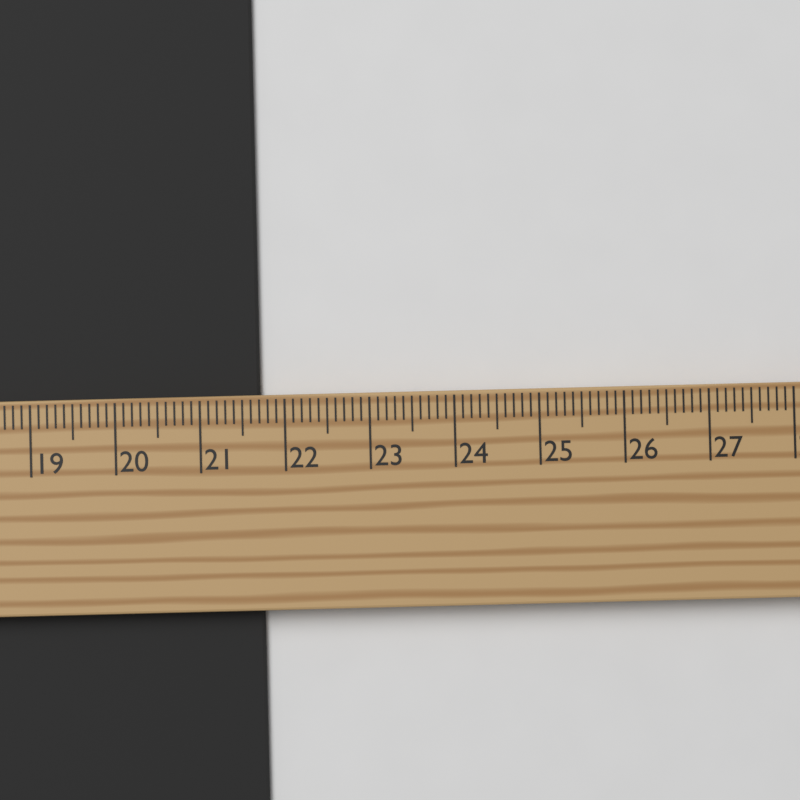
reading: 21.7 cm
